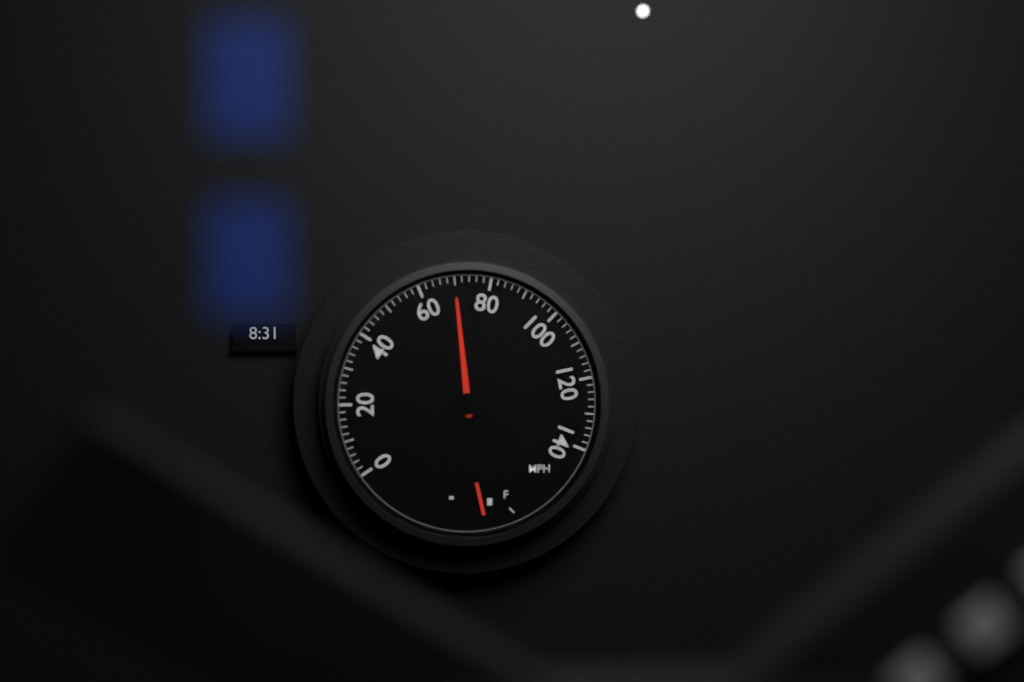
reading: 70 mph
